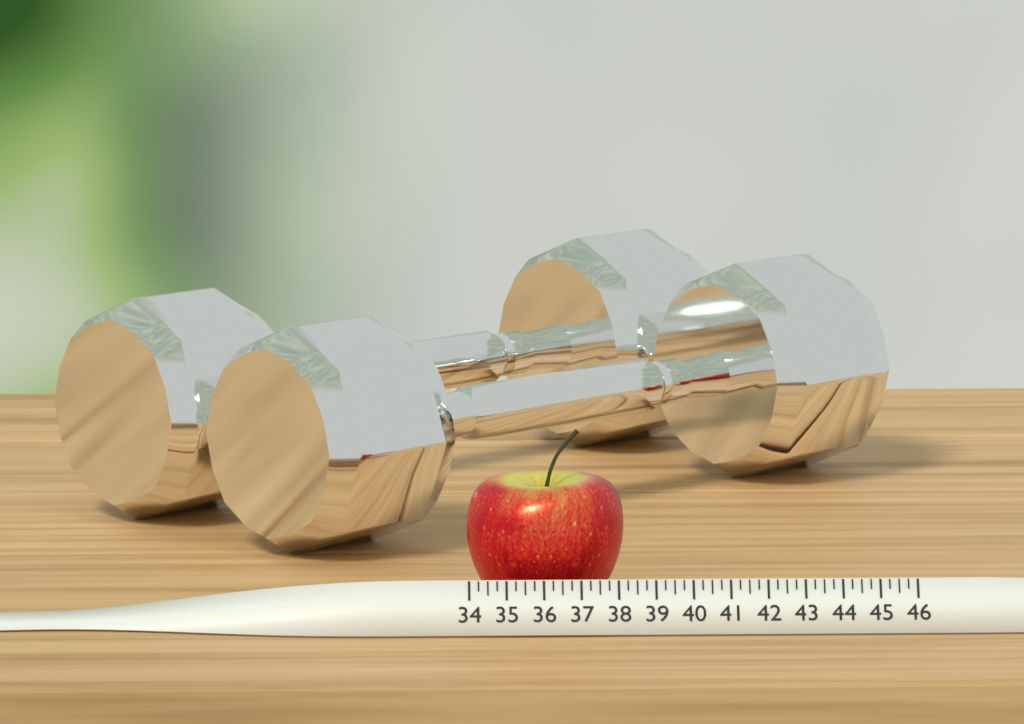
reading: 38.25 (no unit)
